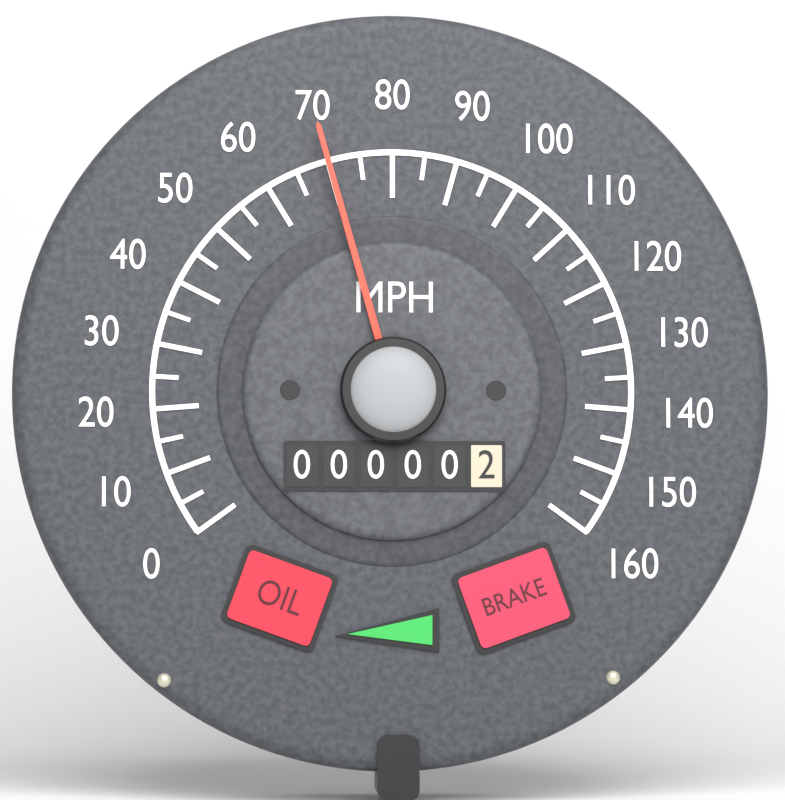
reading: 70 MPH
